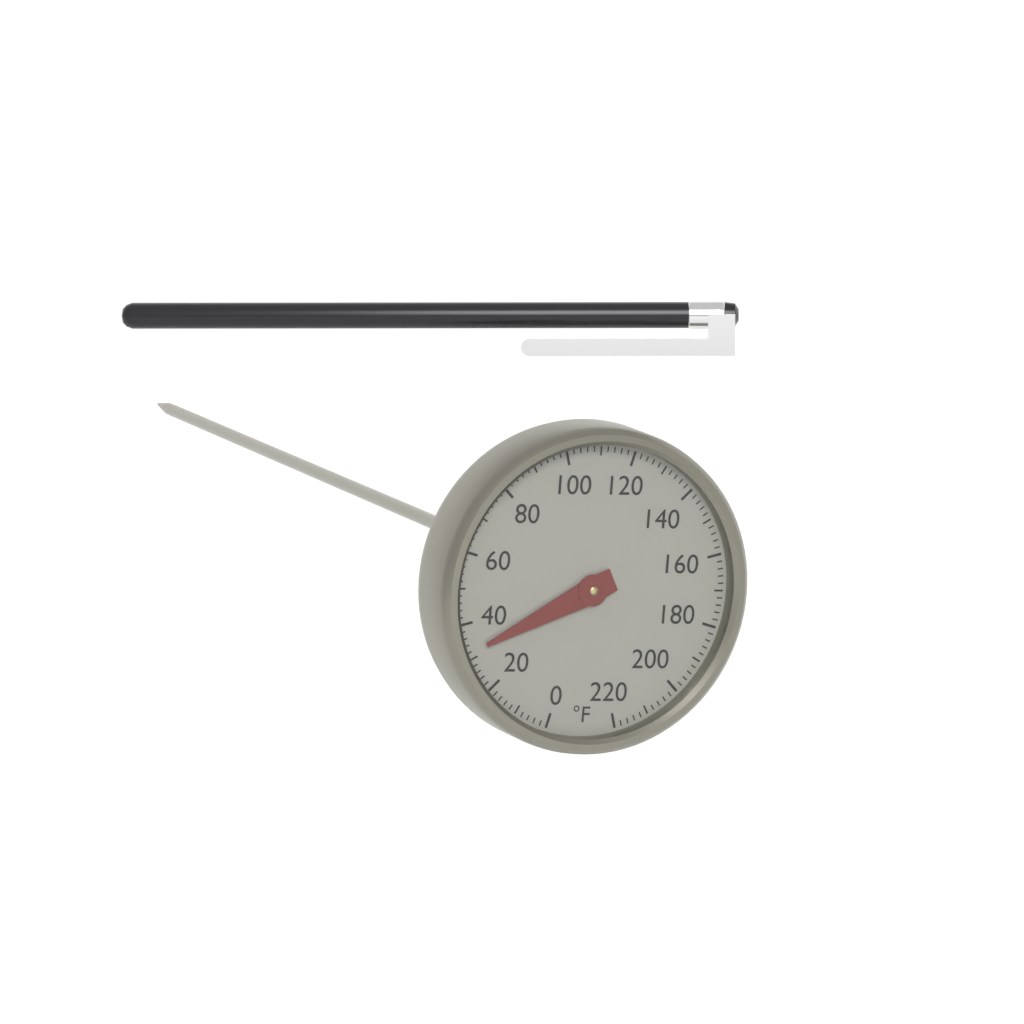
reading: 32 °F
